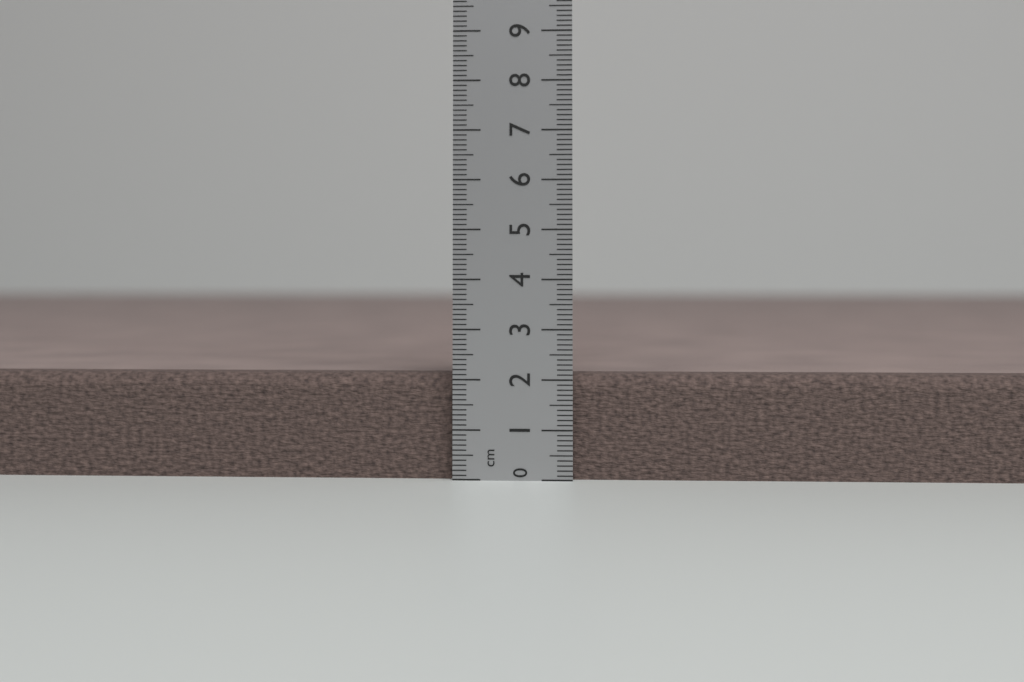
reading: 2.1 cm
